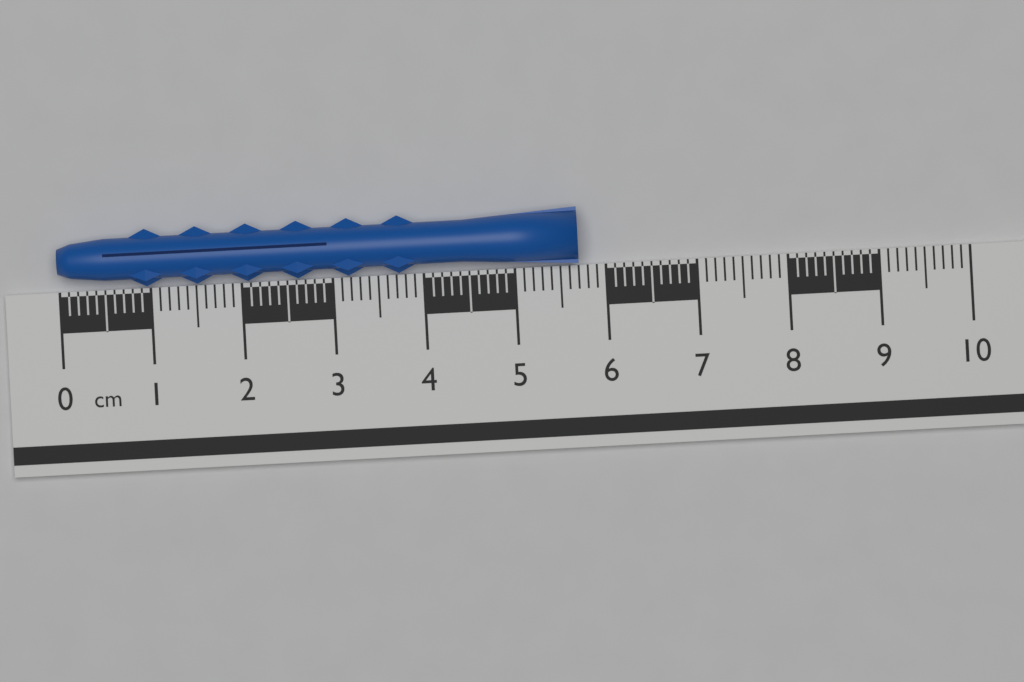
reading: 5.7 cm
